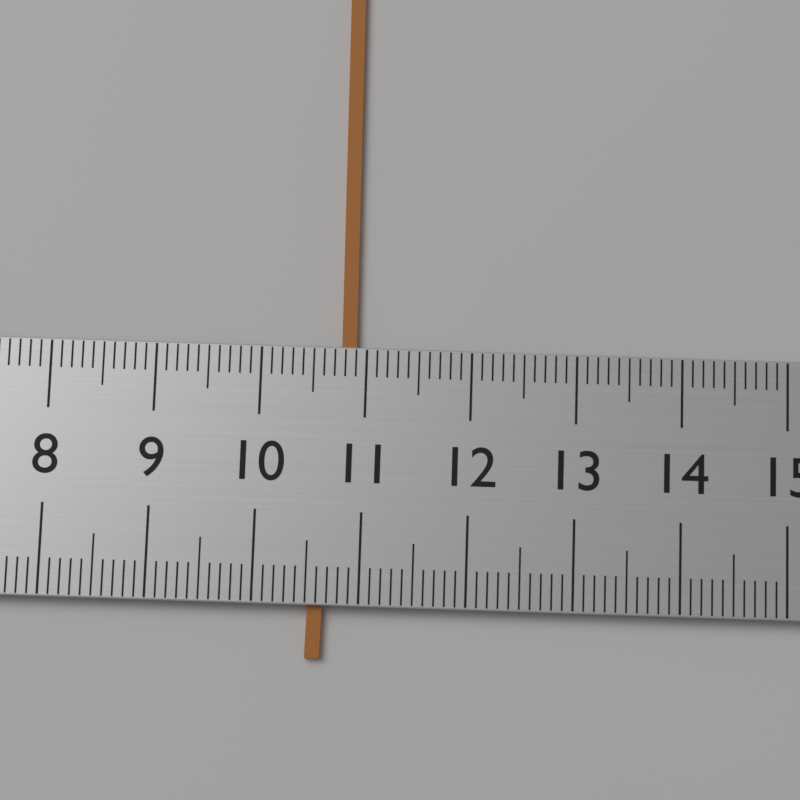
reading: 10.9 (no unit)
